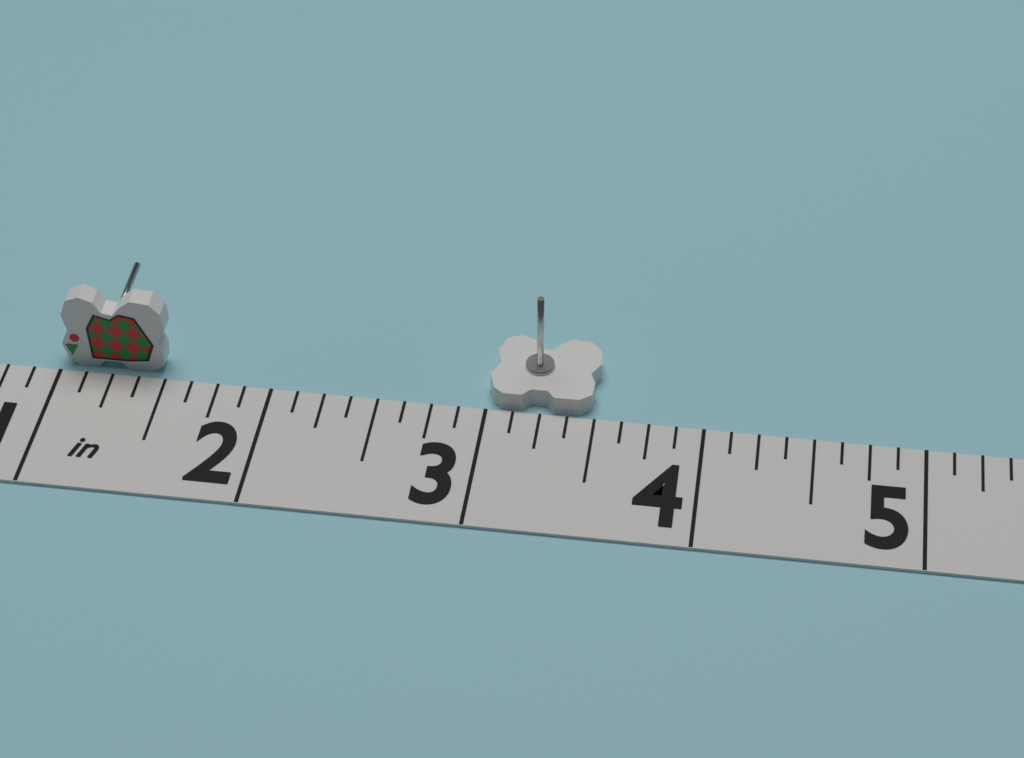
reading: 3.500 in
